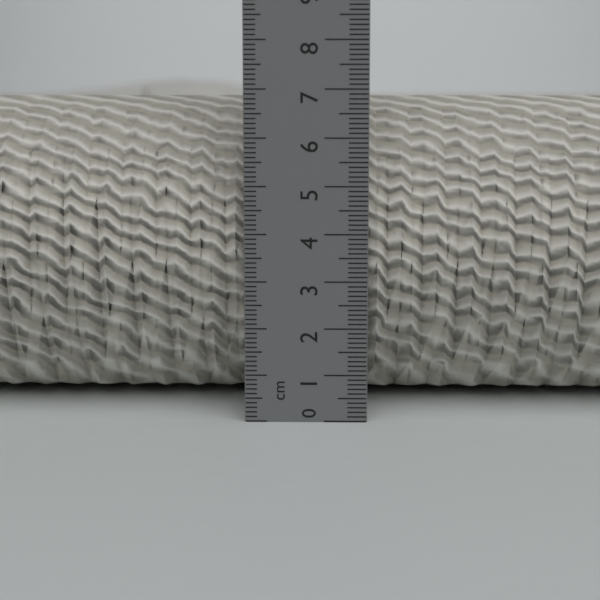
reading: 6.8 cm
